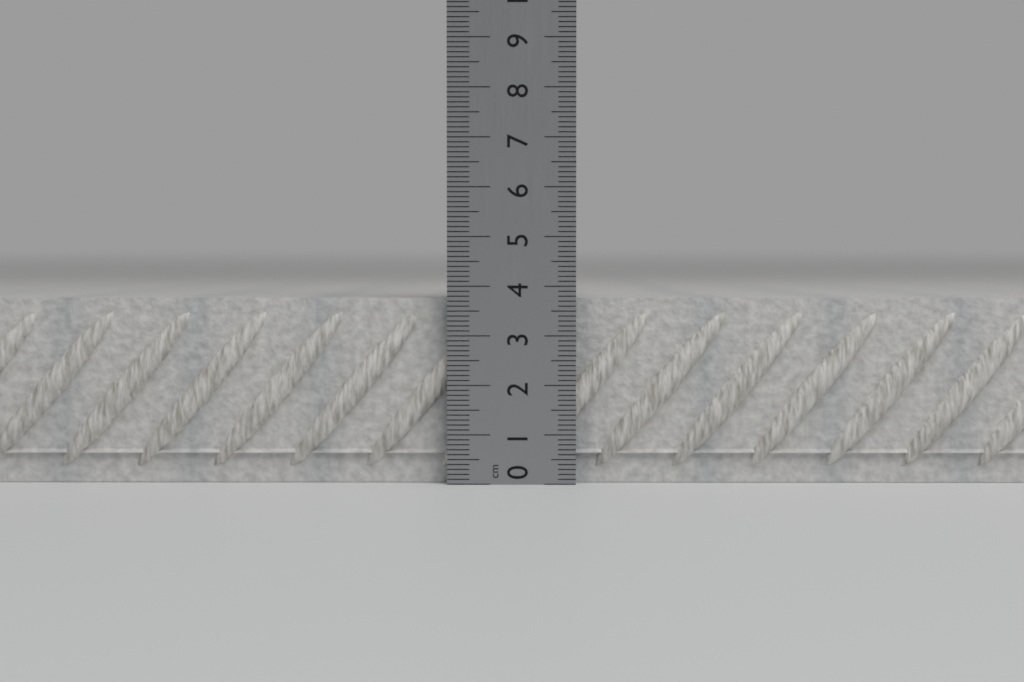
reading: 3.8 cm
